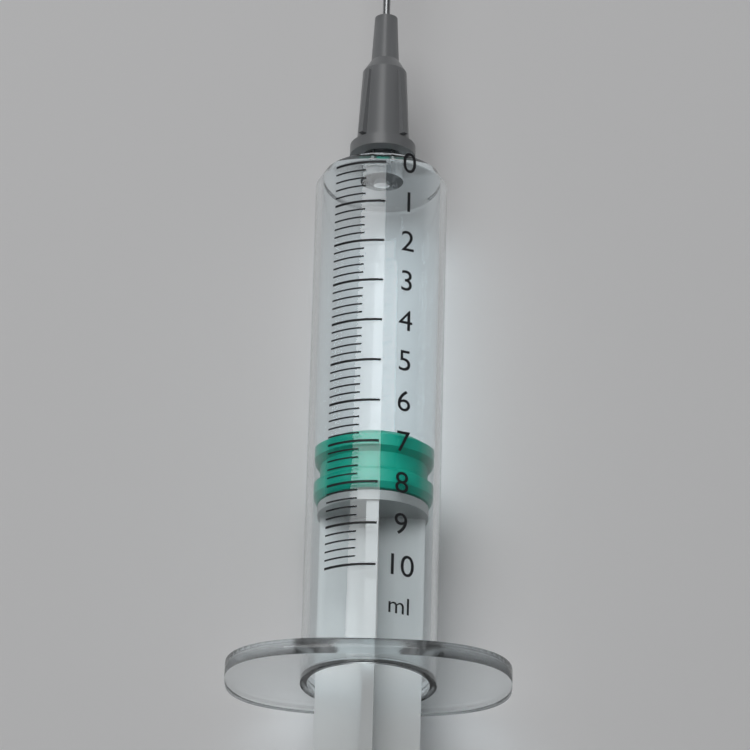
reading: 6.6 ml
